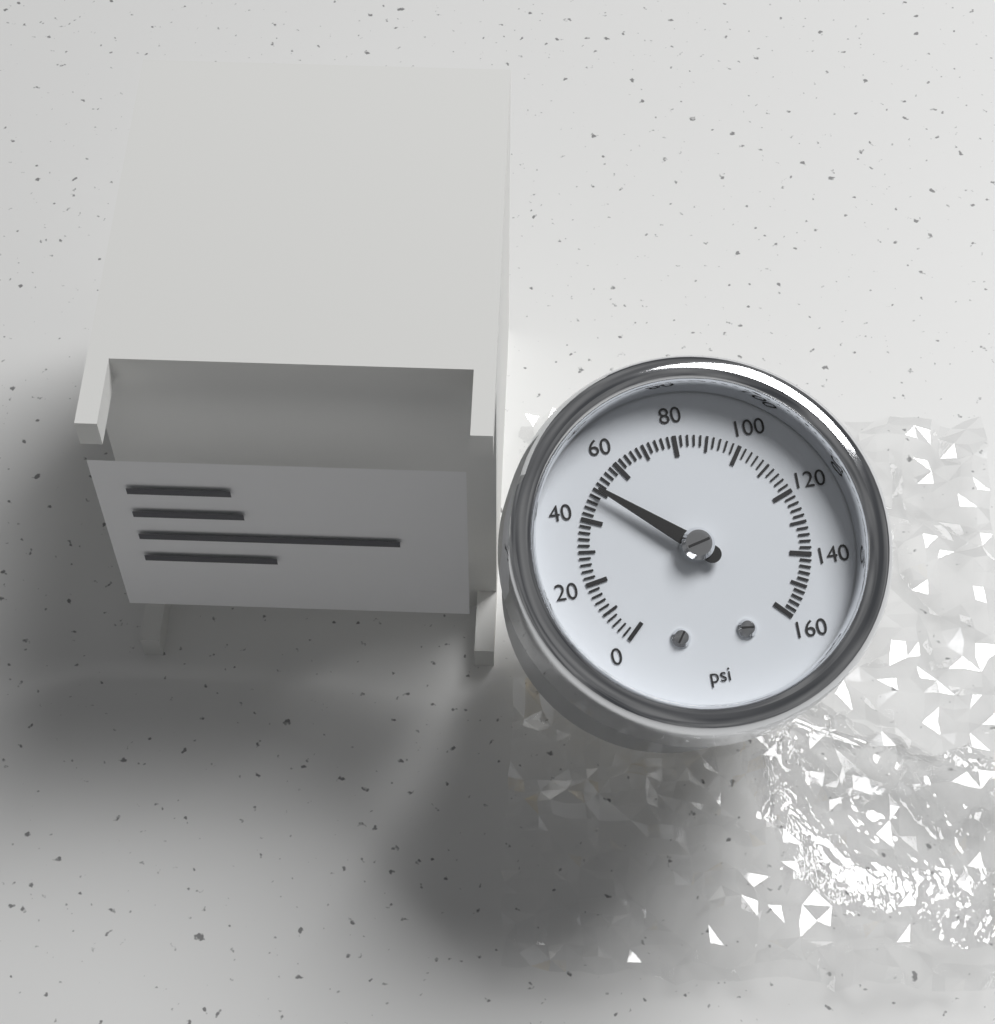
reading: 50 psi
